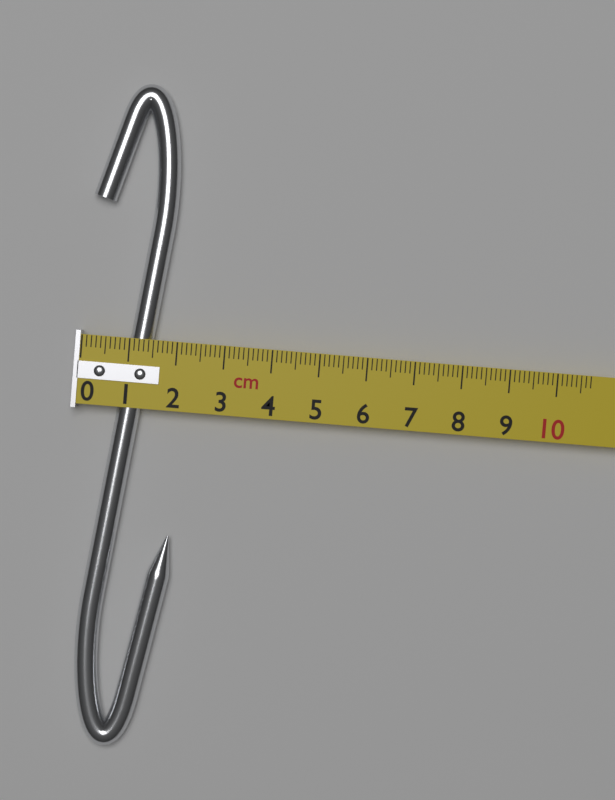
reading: 2.2 cm
